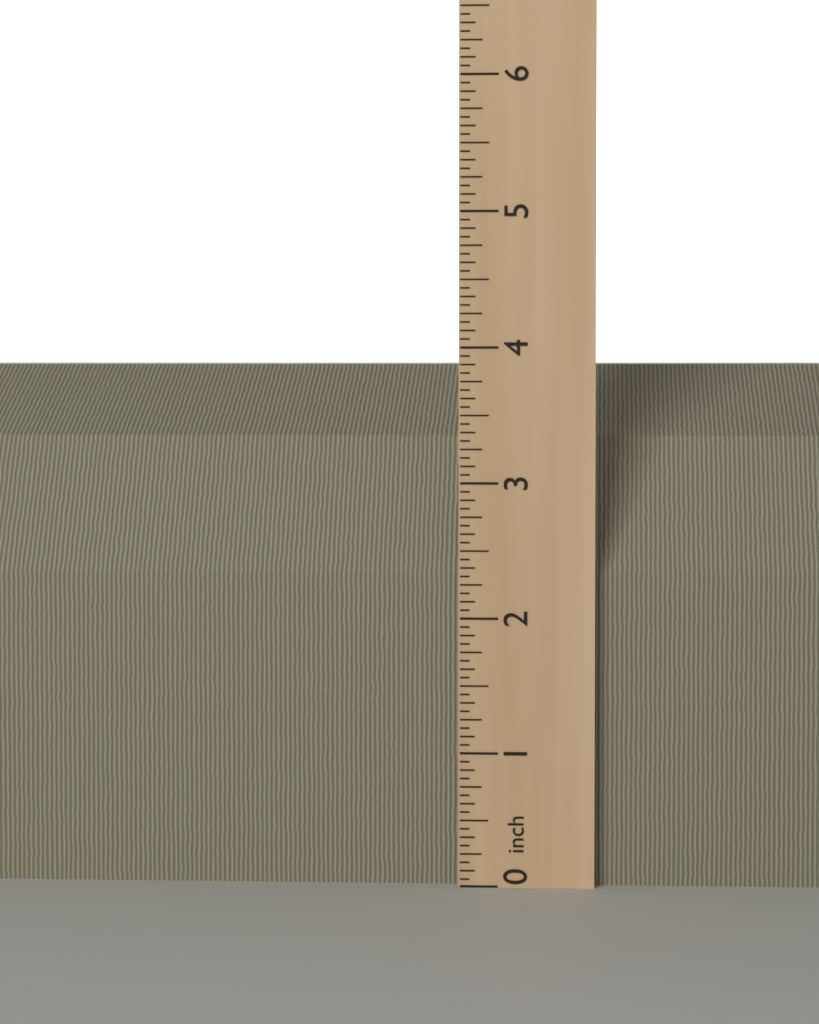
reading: 3.8750 inch
